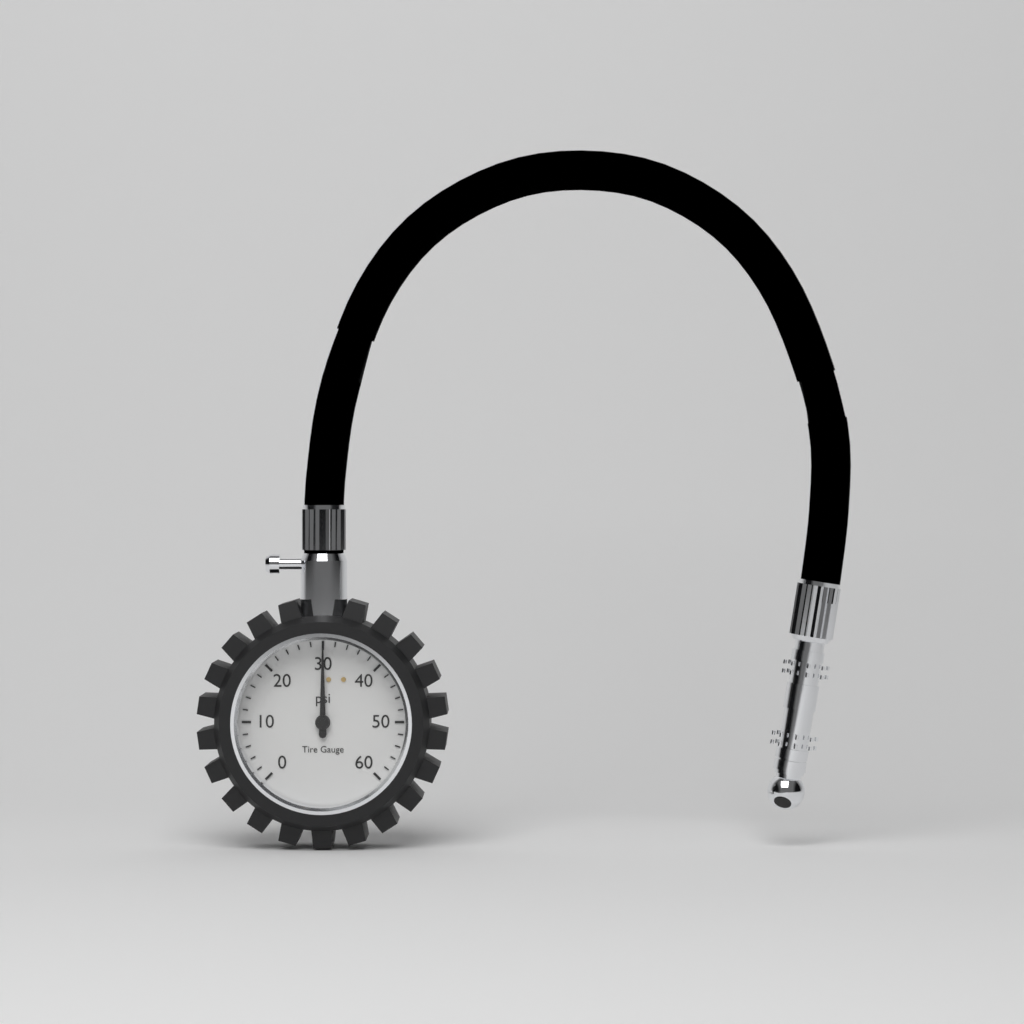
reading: 30 psi
